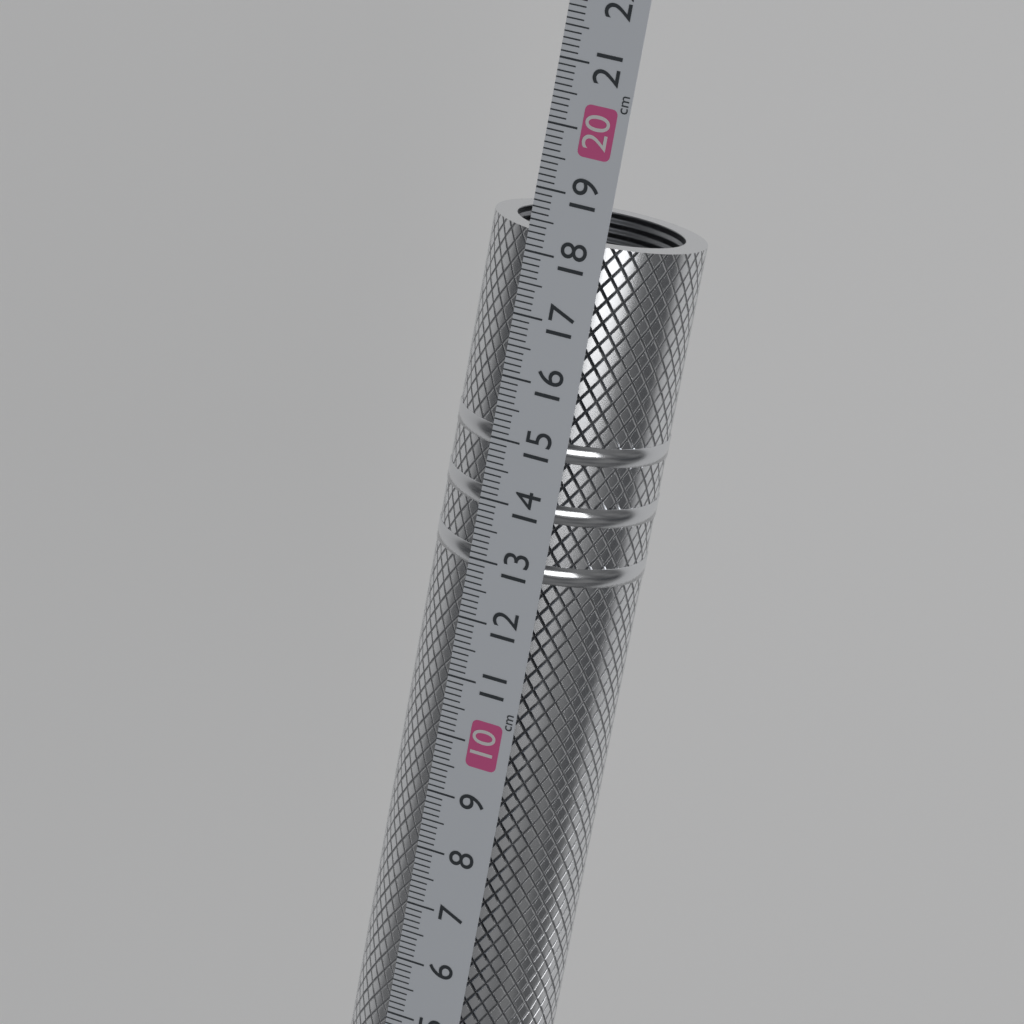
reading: 18.3 cm
